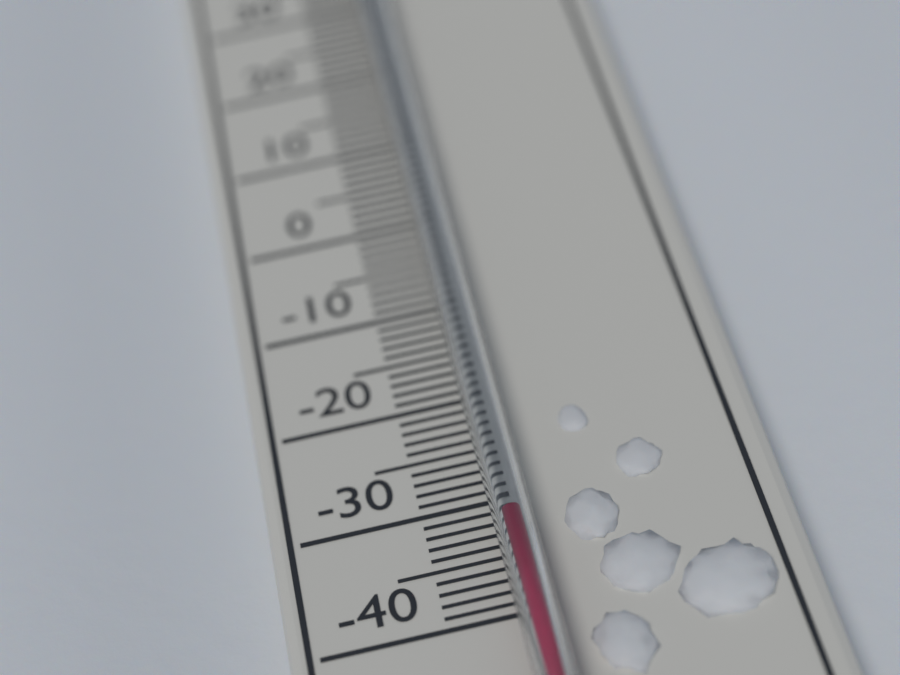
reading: -33 °C
